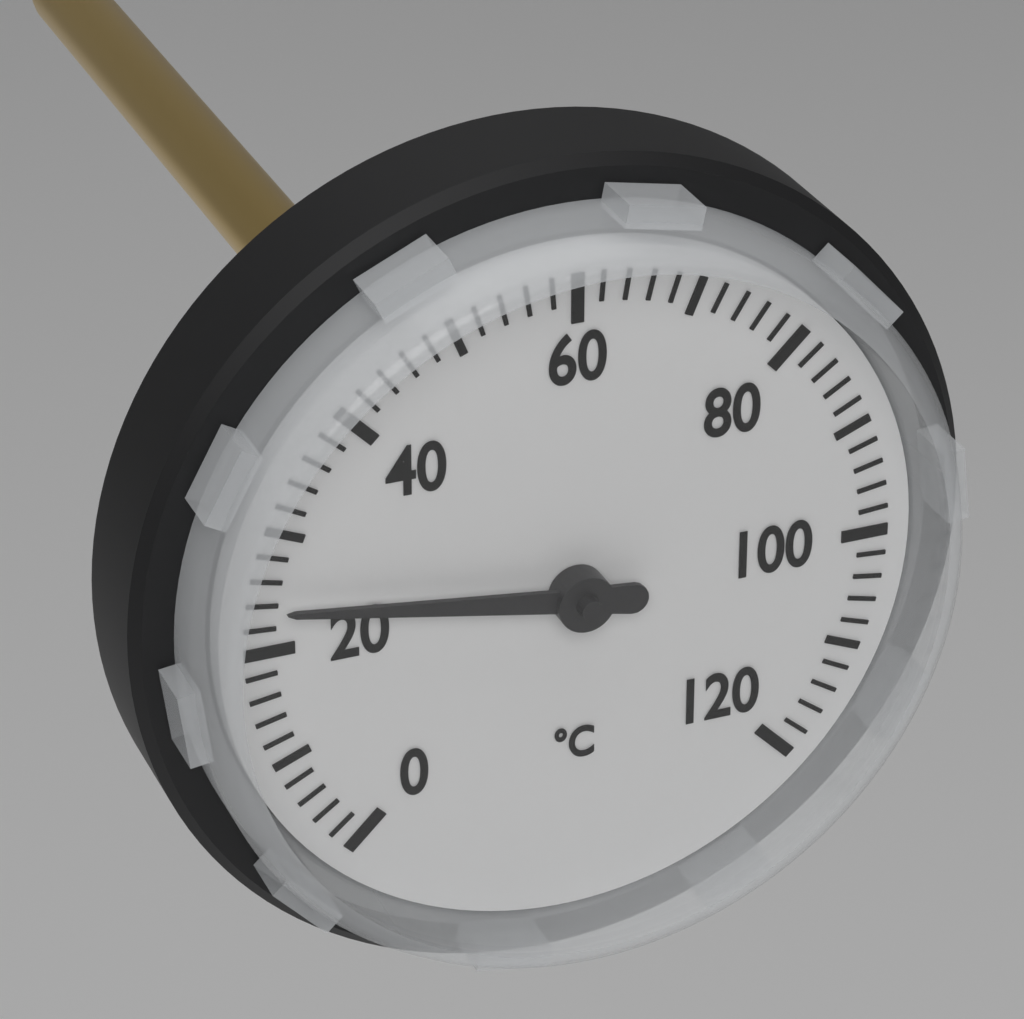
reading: 24 °C
